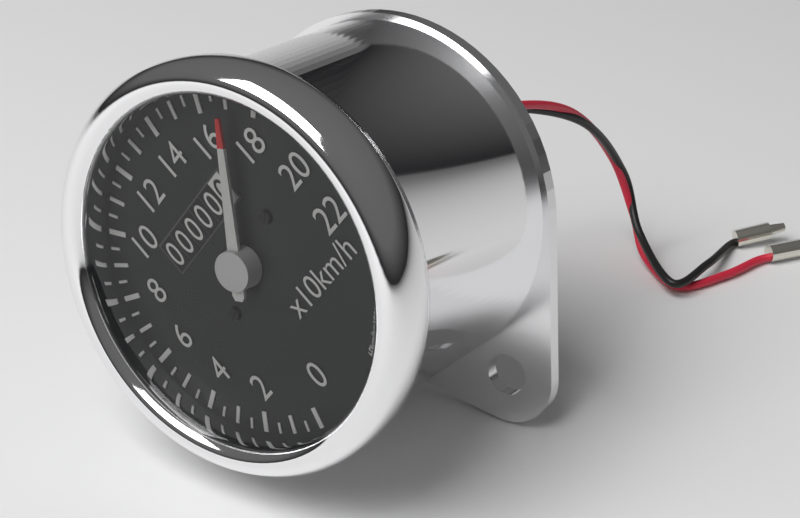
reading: 170 km/h
